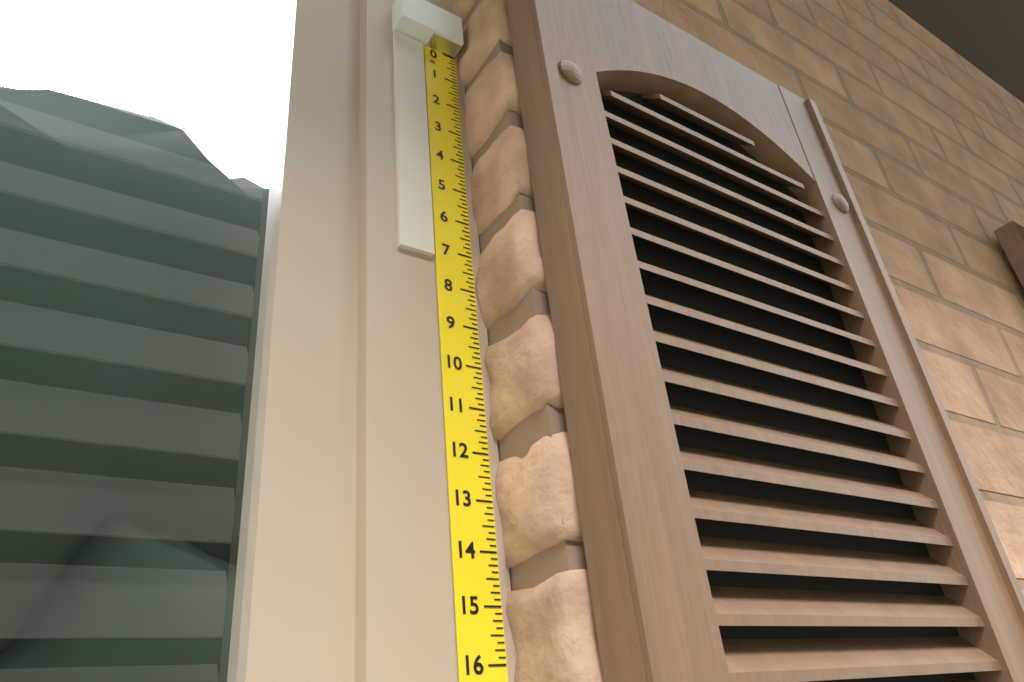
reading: 7.250 in
